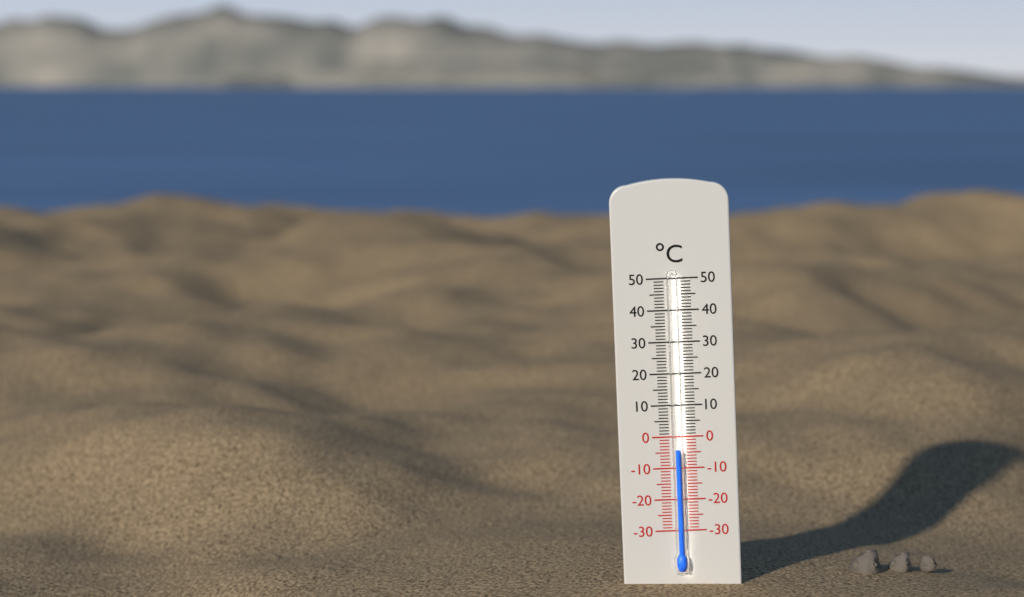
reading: -4 °C
